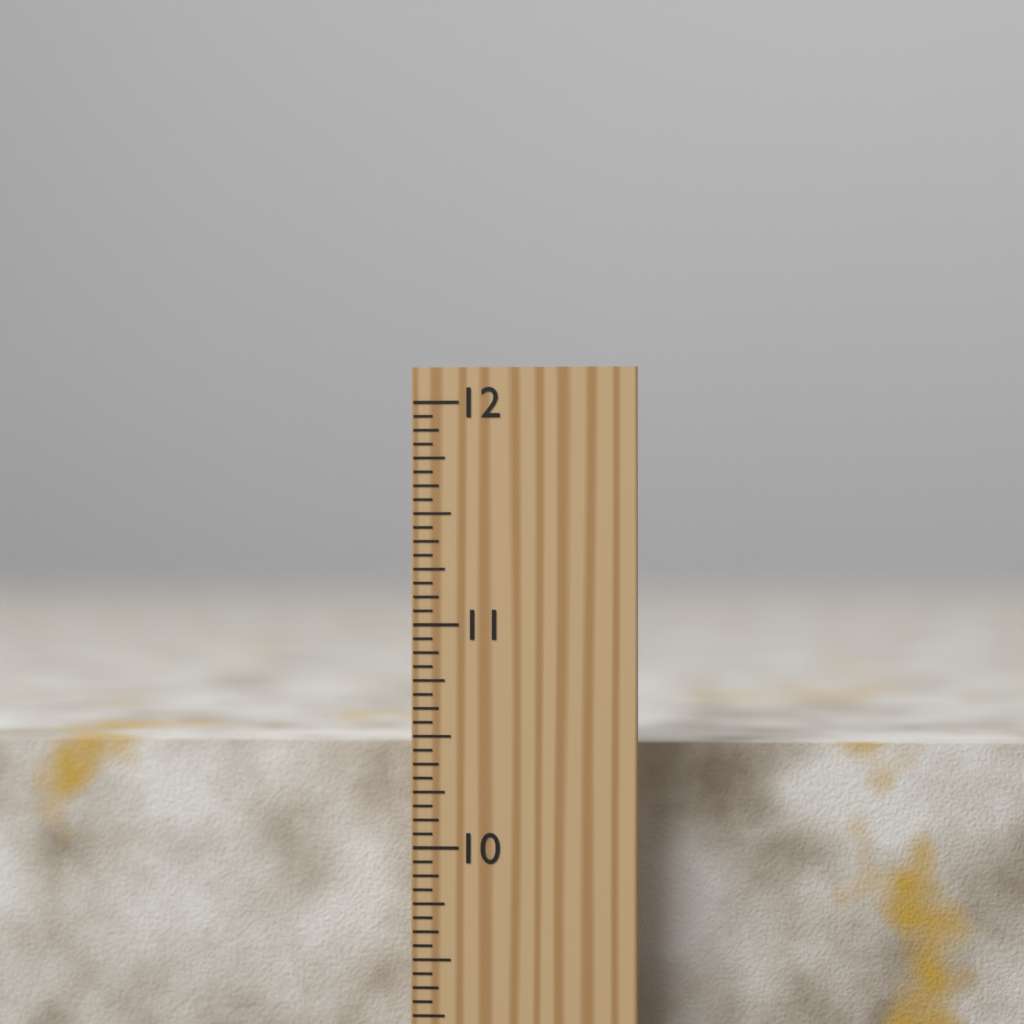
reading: 10.4375 inch
